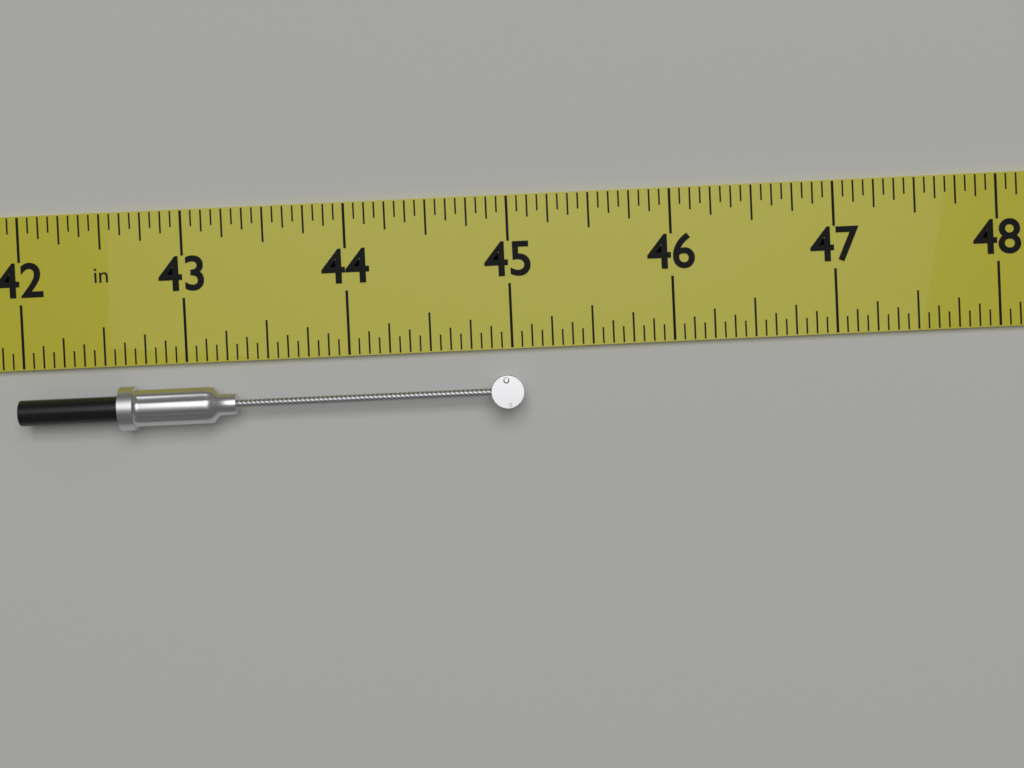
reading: 45.0625 in
